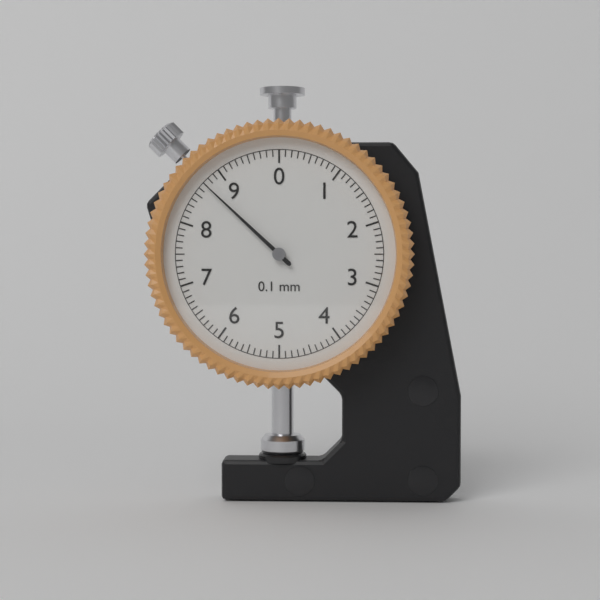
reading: 8.7 mm
